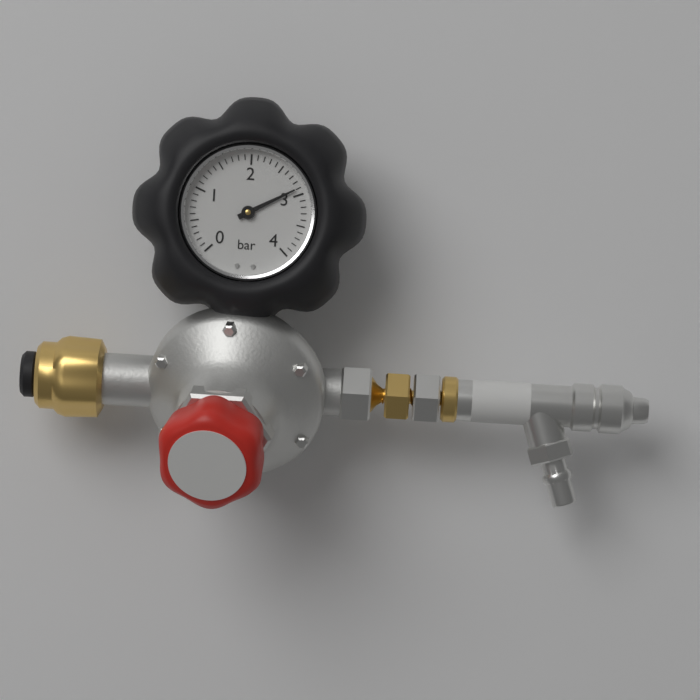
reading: 2.9 bar
